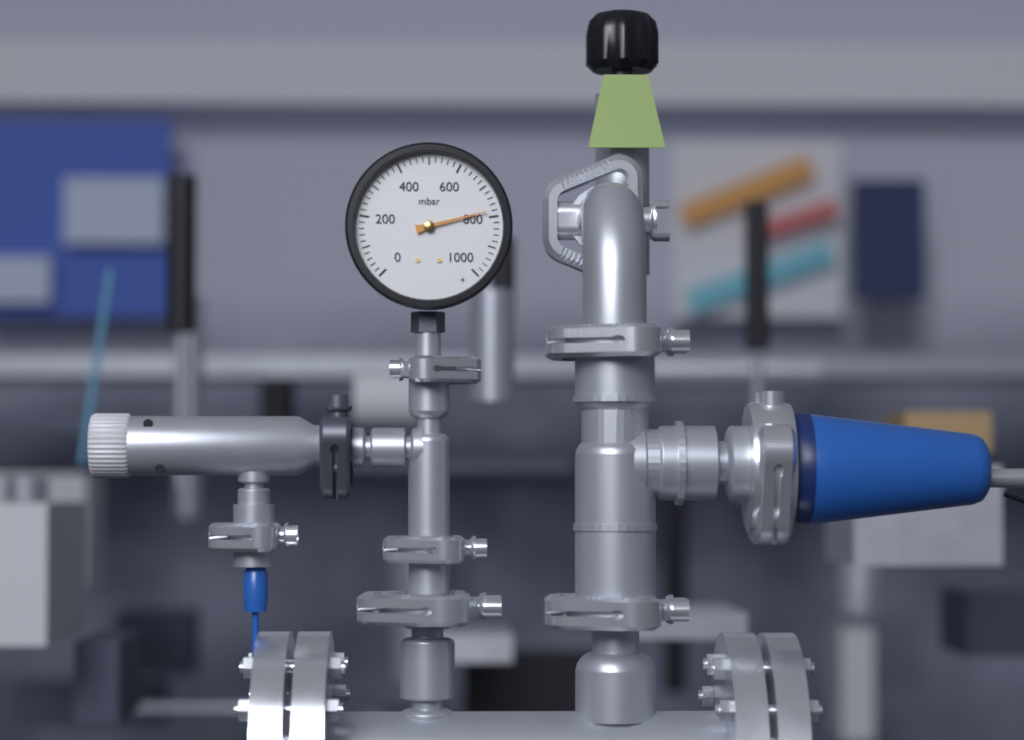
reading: 780 mbar
